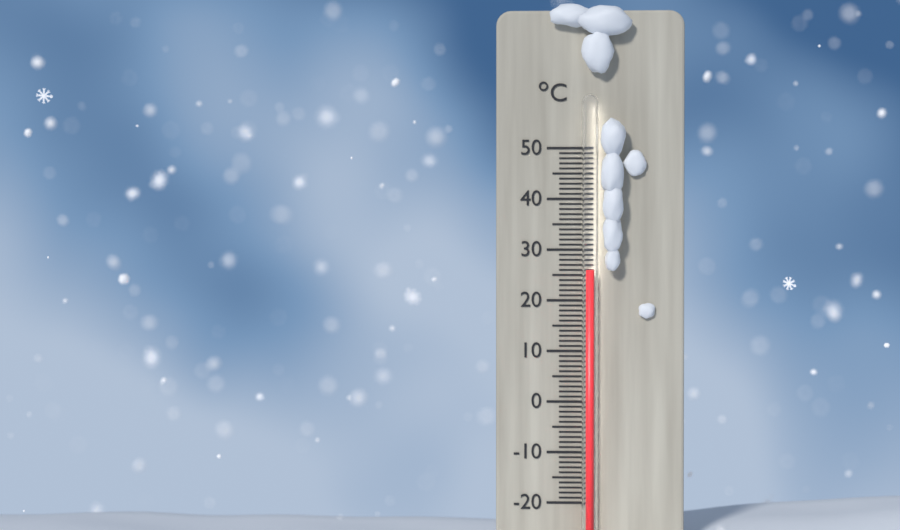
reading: 26 °C
